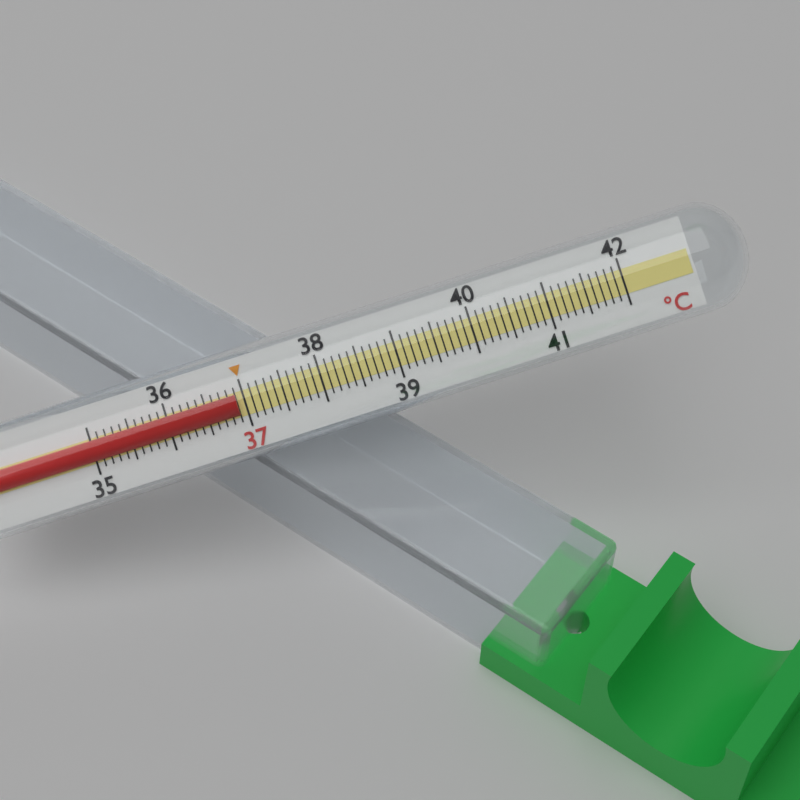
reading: 36.9 °C
